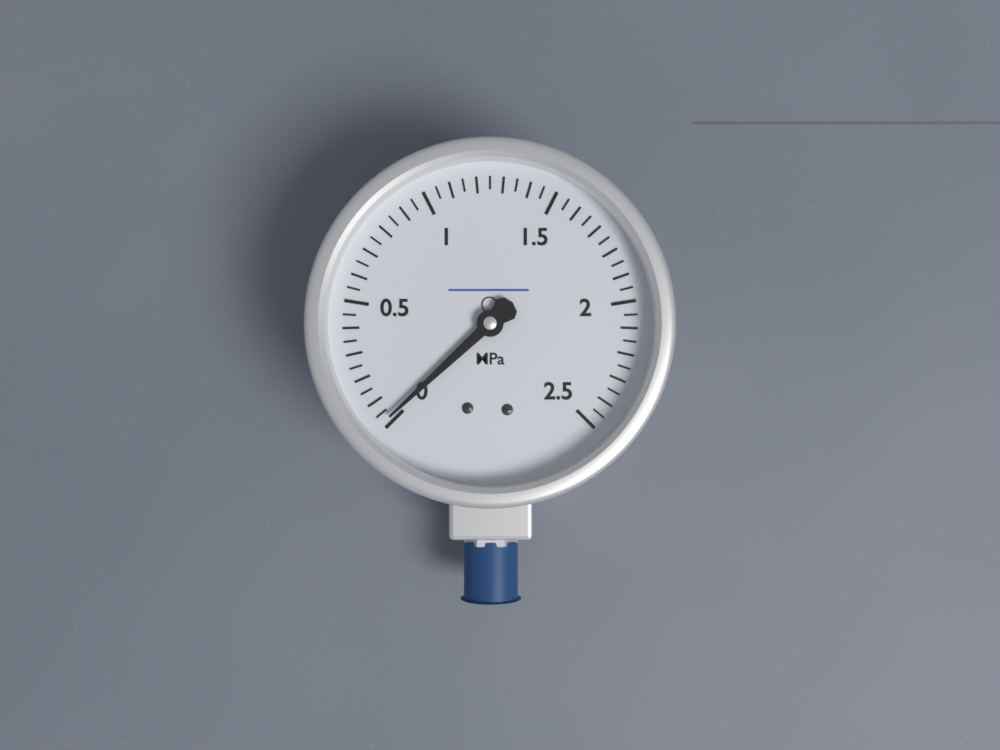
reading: 0.02 MPa
